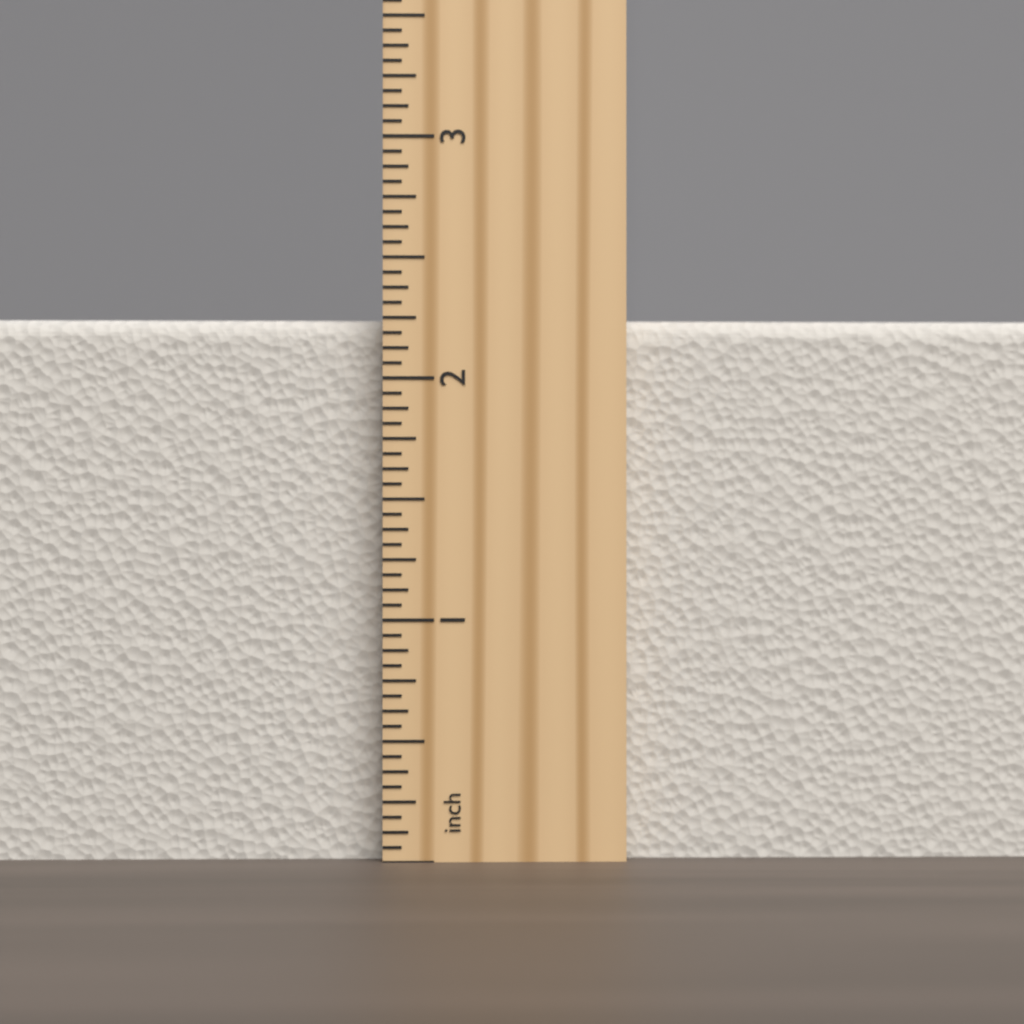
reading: 2.2500 inch
